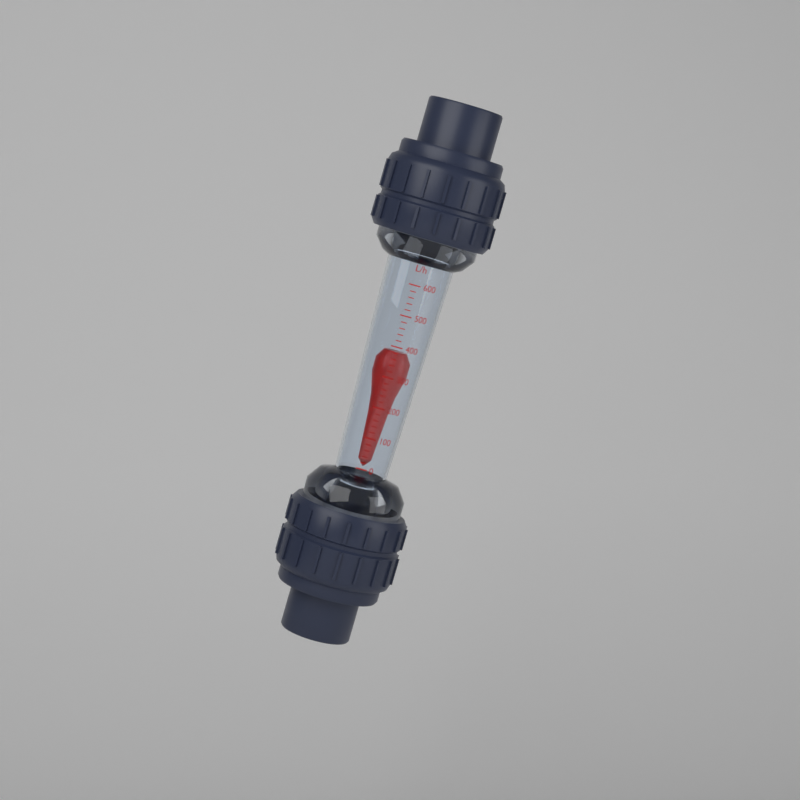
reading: 380 L/h
